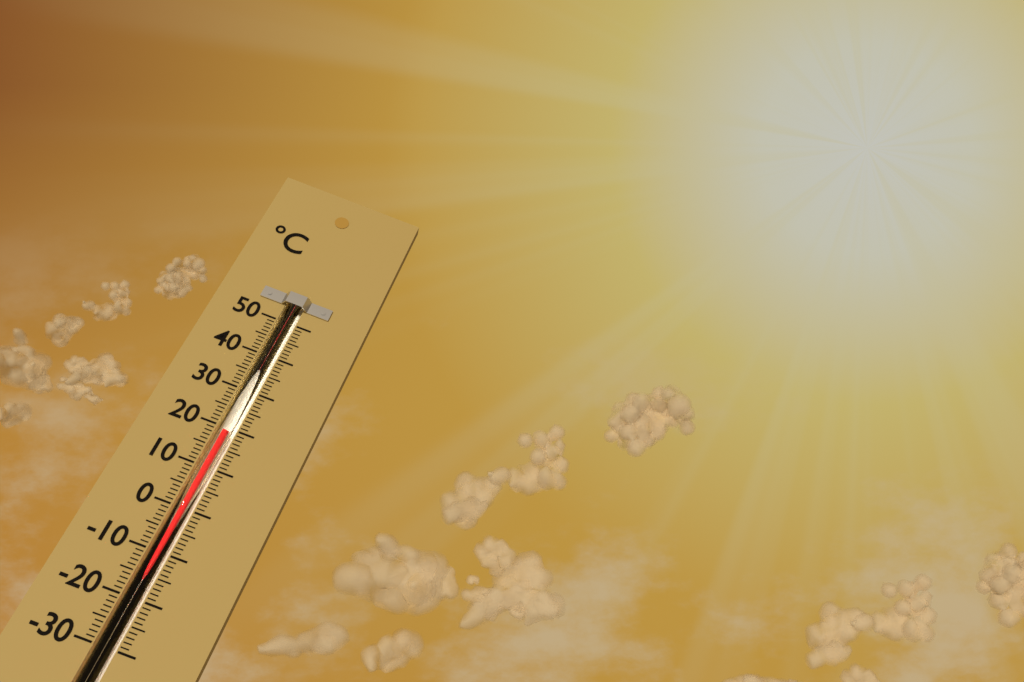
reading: 19 °C
